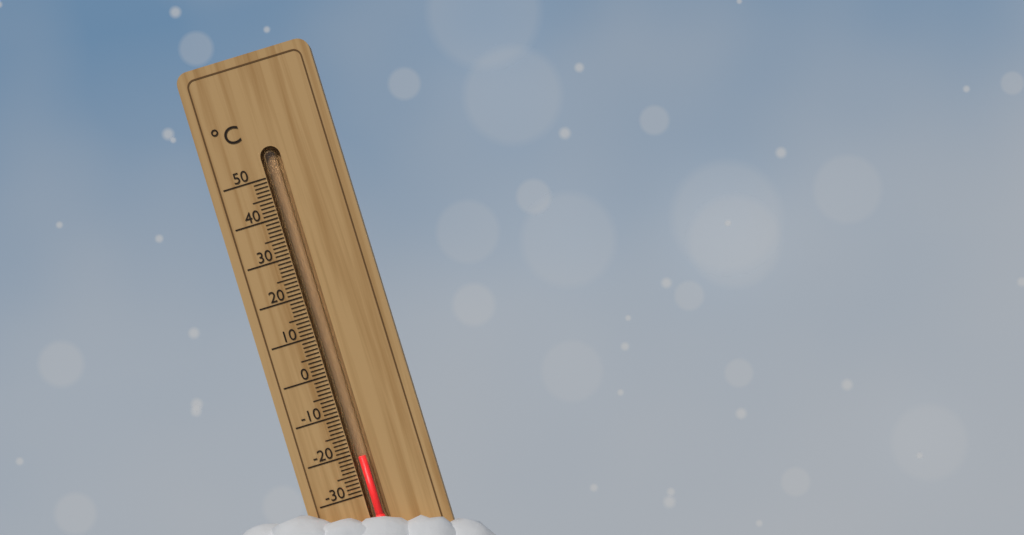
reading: -21 °C
